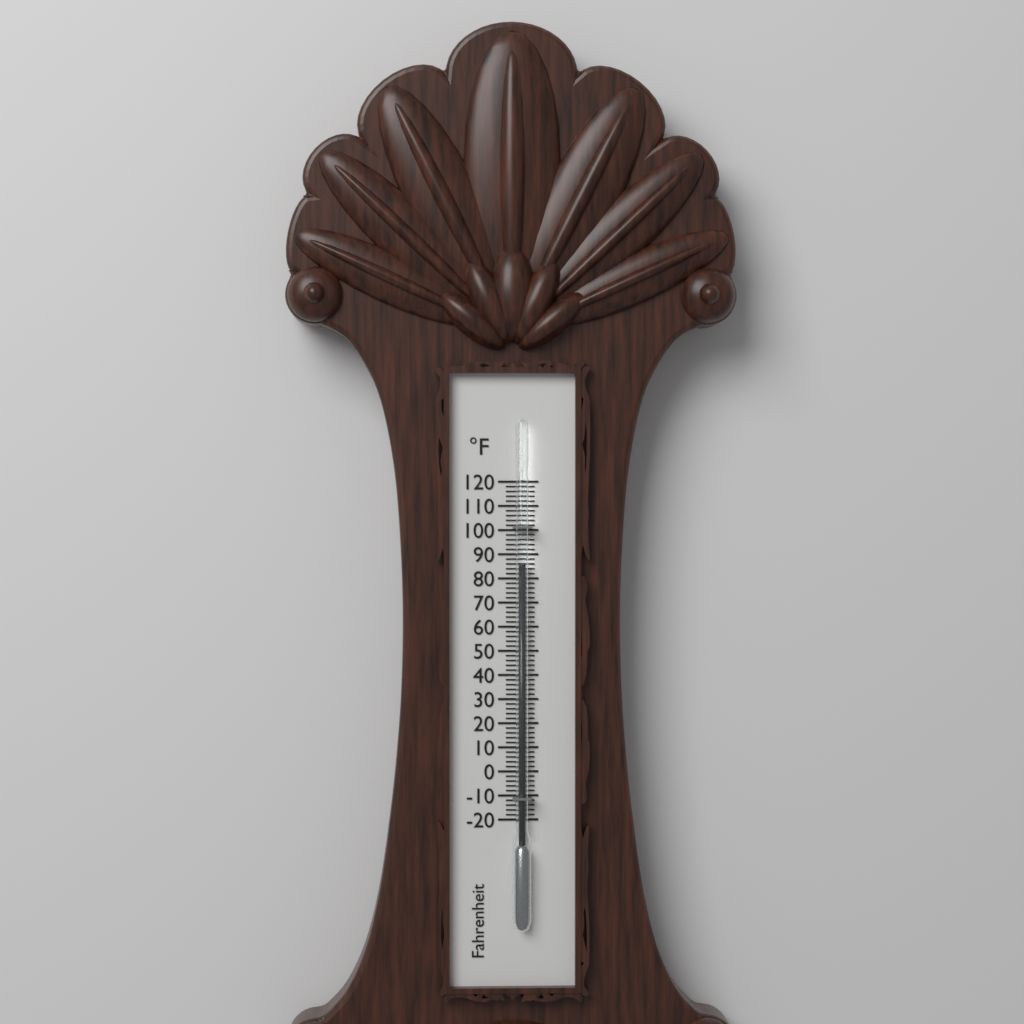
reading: 86 °F
